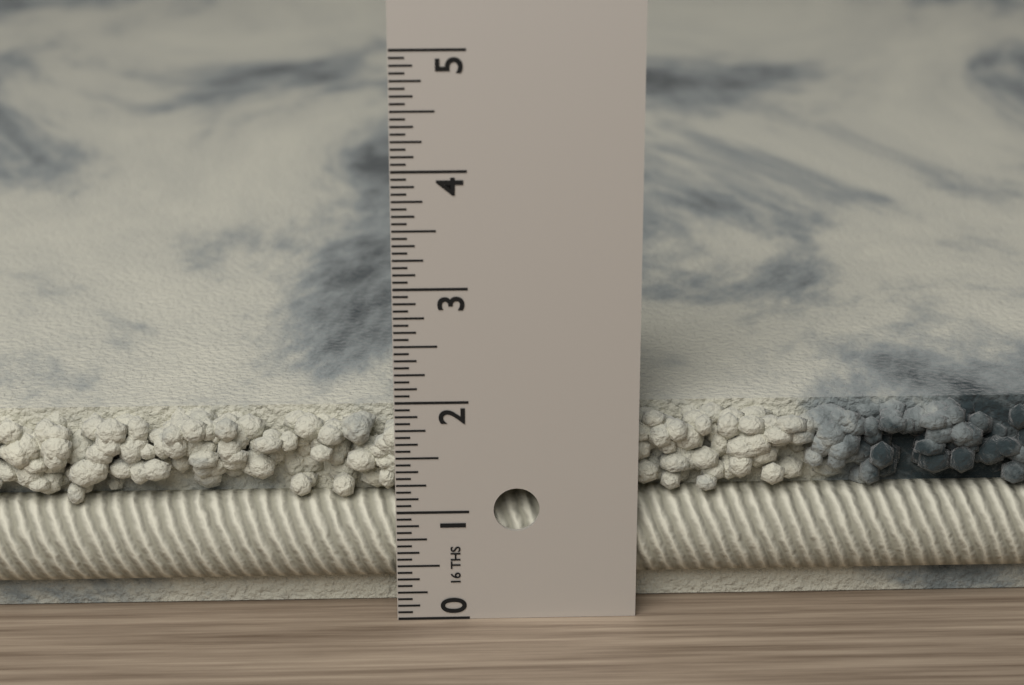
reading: 1.8125 in
